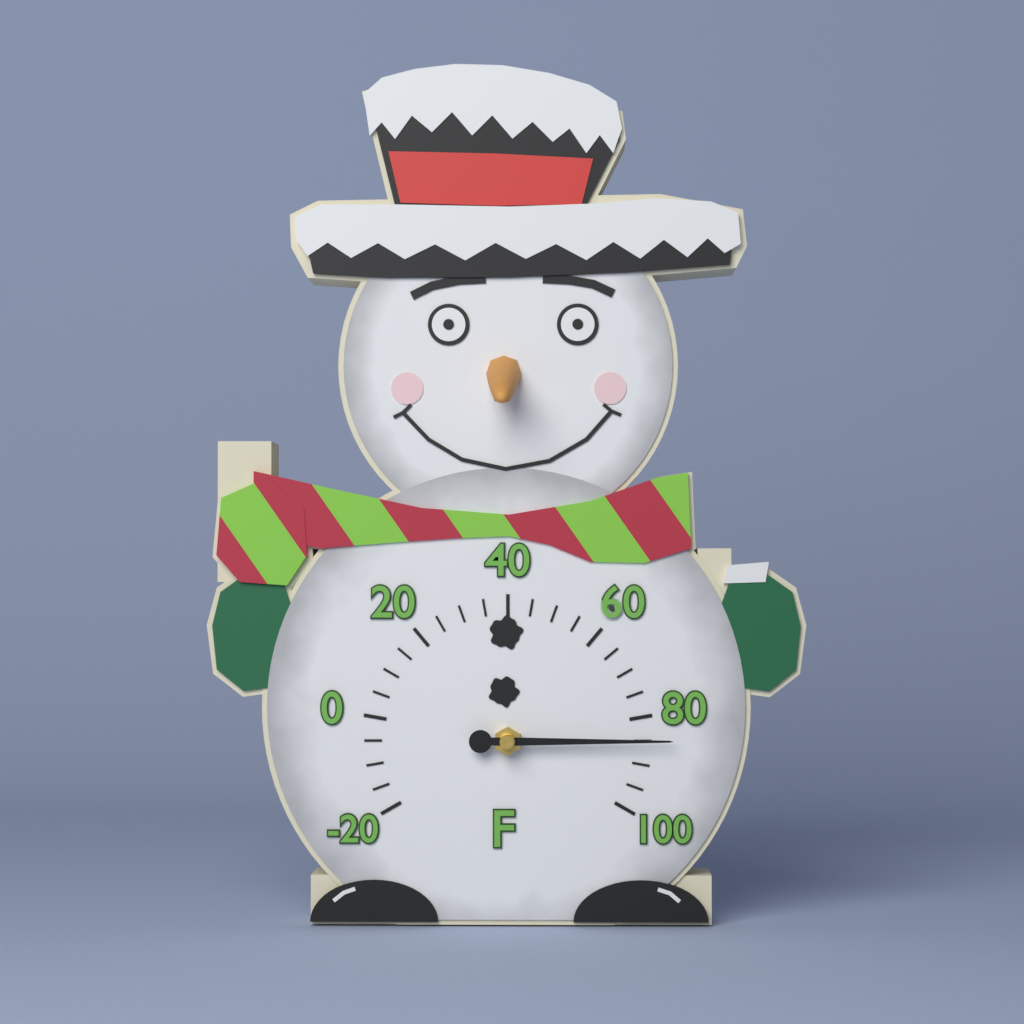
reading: 85 °F
